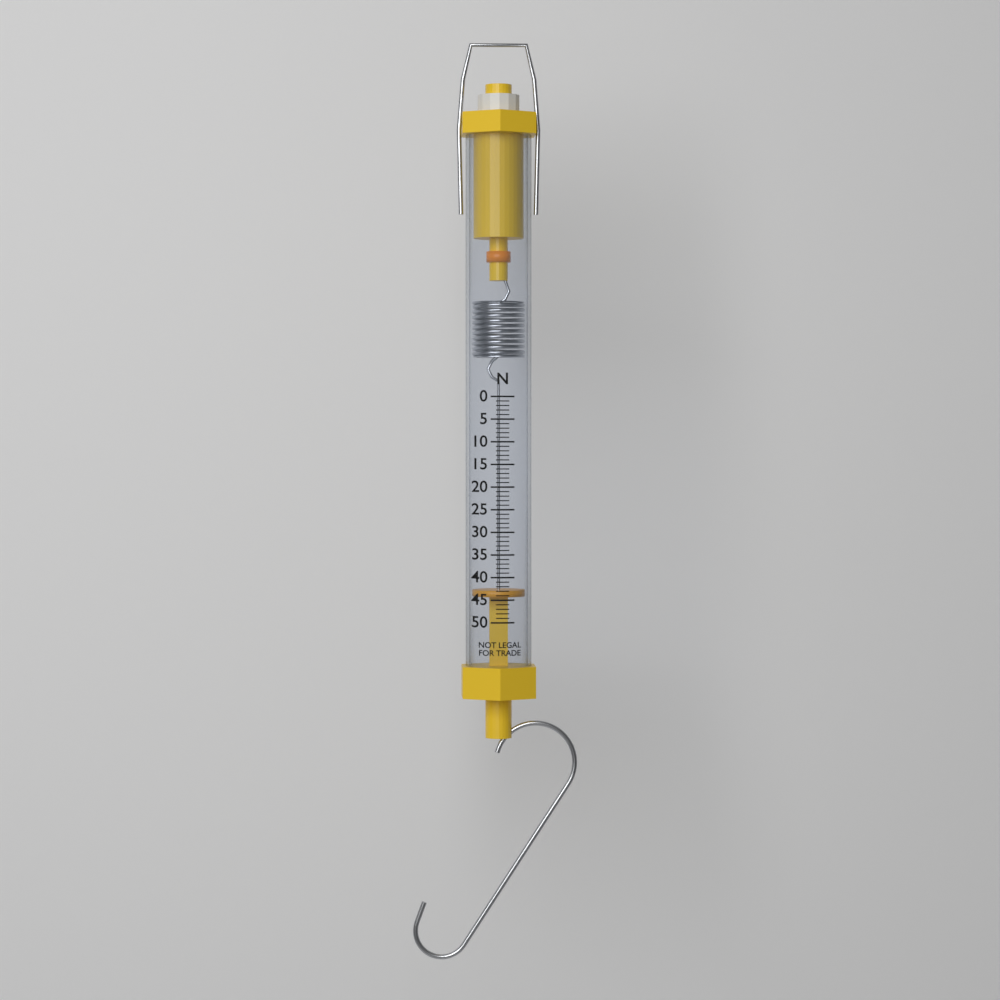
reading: 43 N
